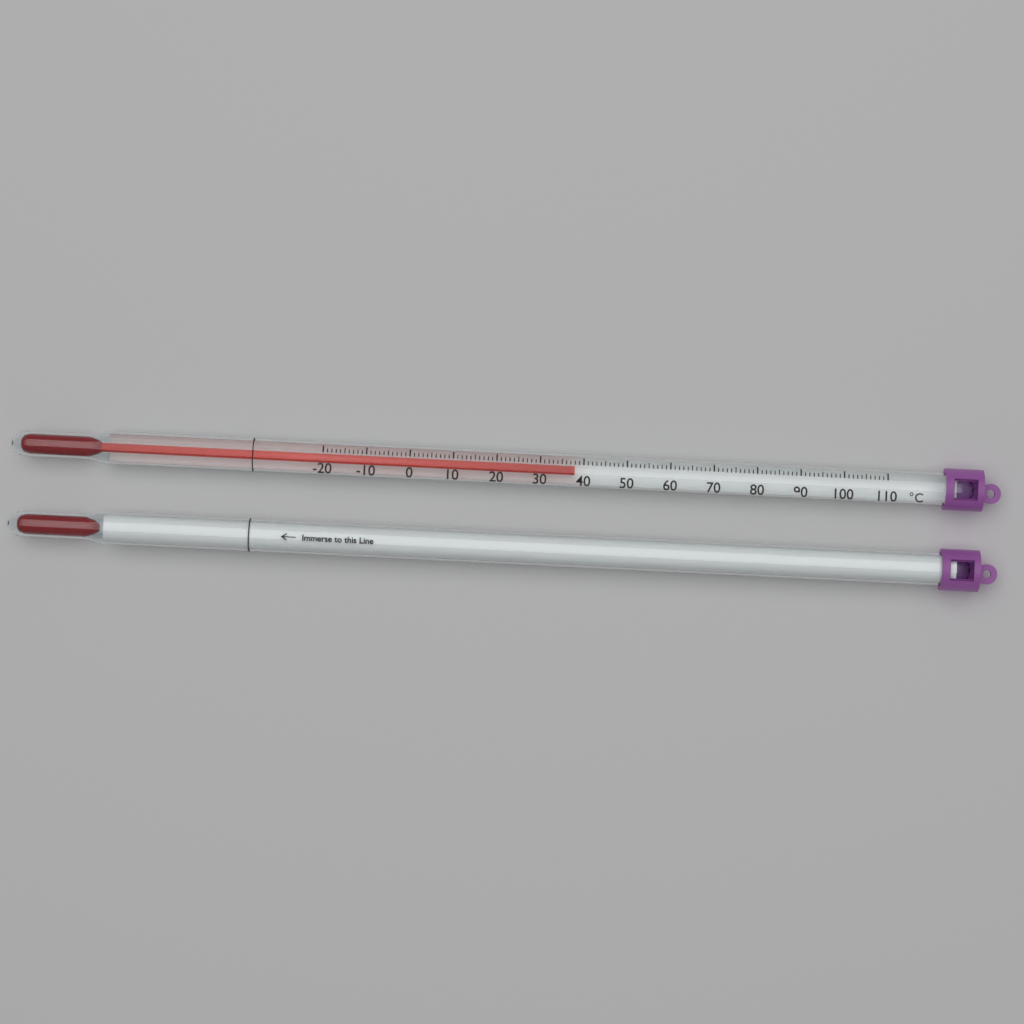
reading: 38 °C
